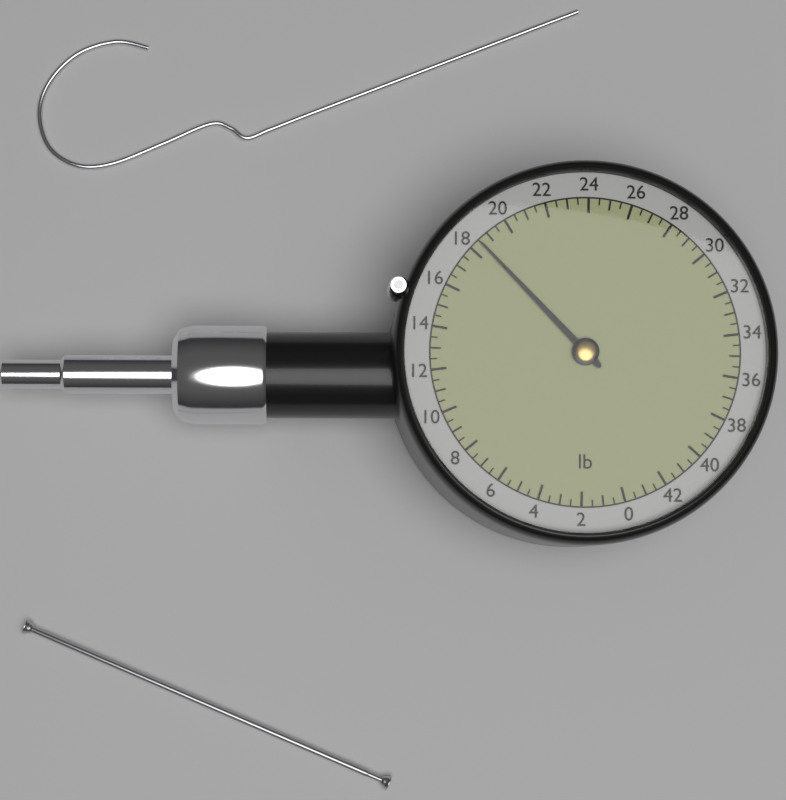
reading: 18.5 lb
